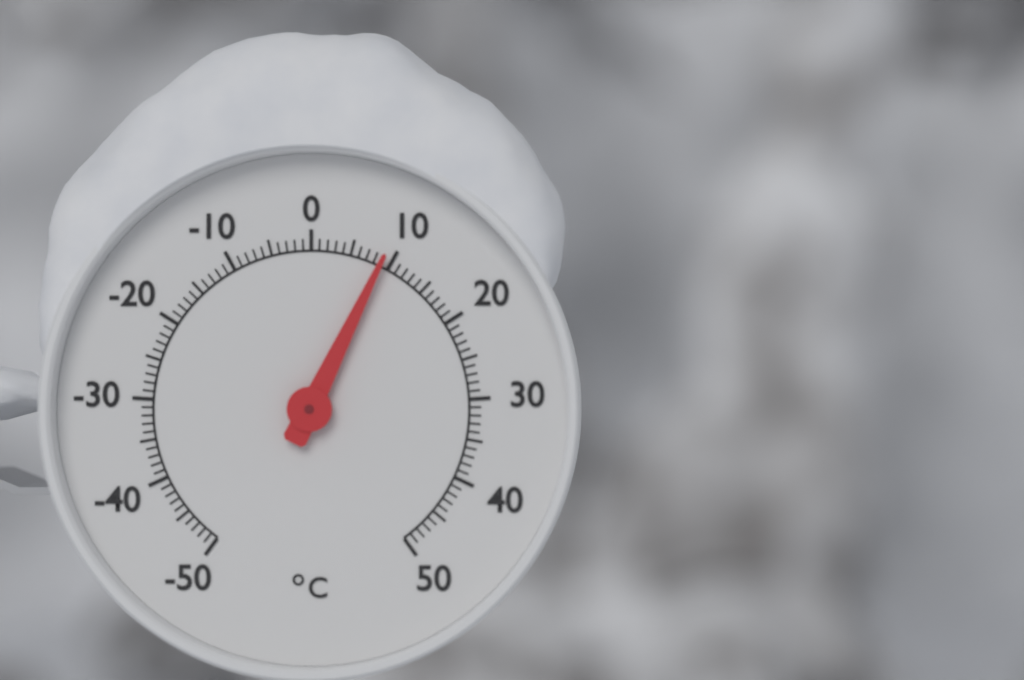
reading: 9 °C
